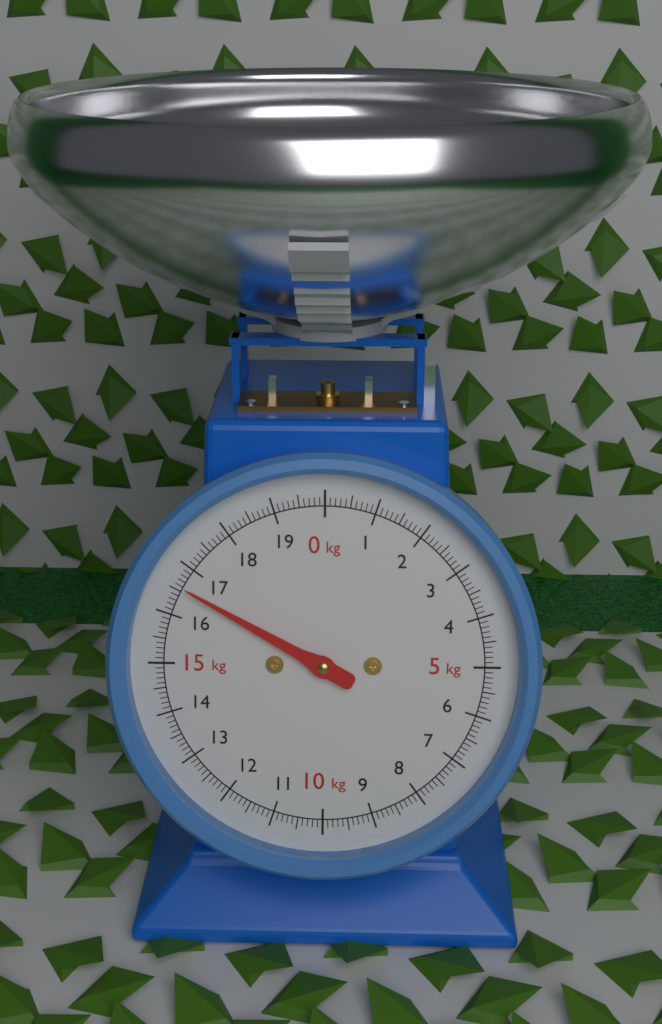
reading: 16.6 kg
